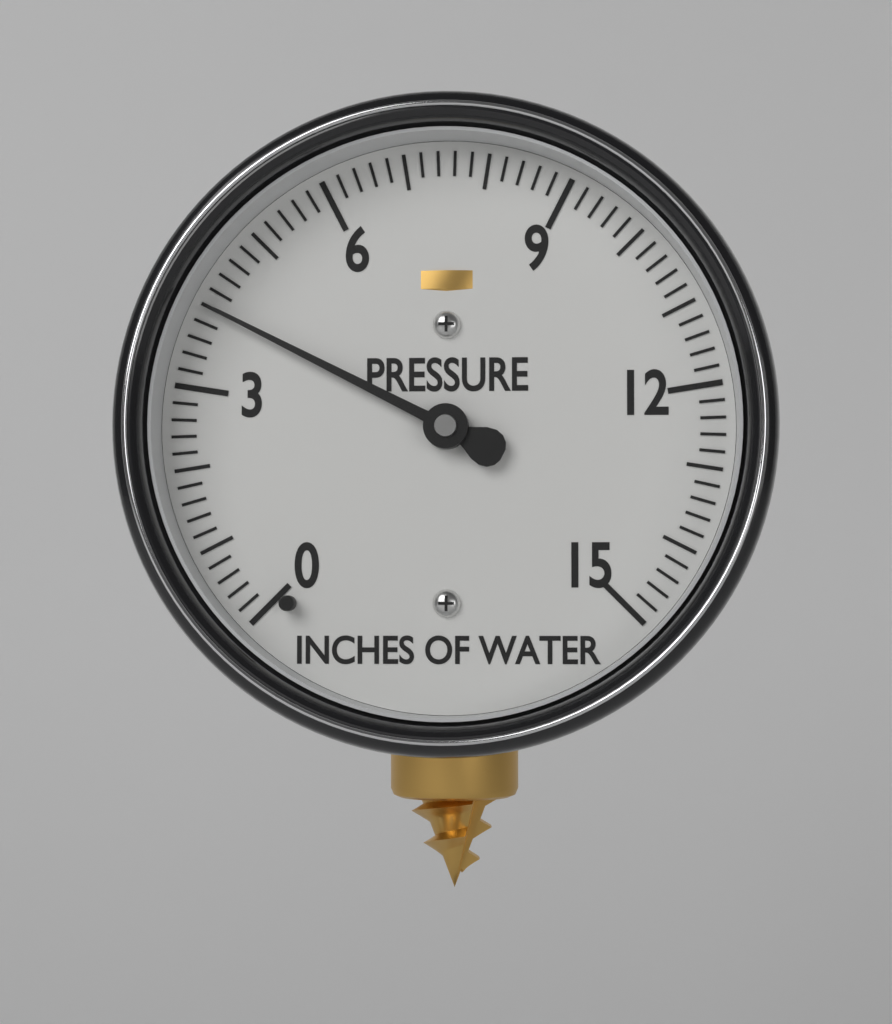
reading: 4.0 inches of water
